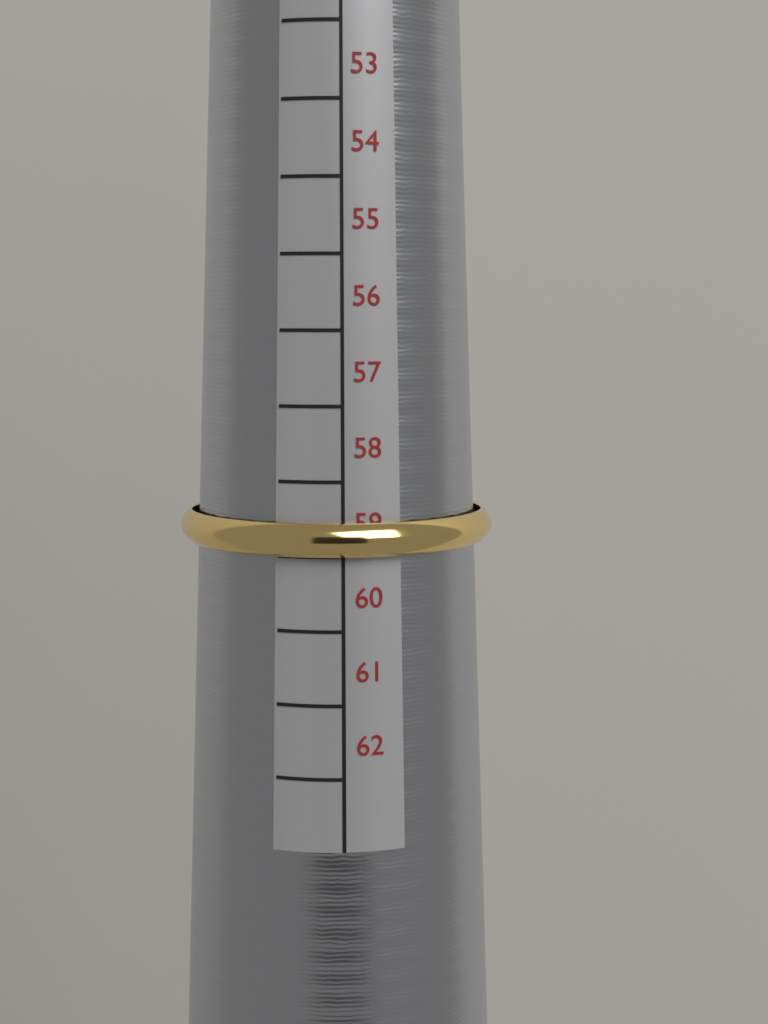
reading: 59 mm
